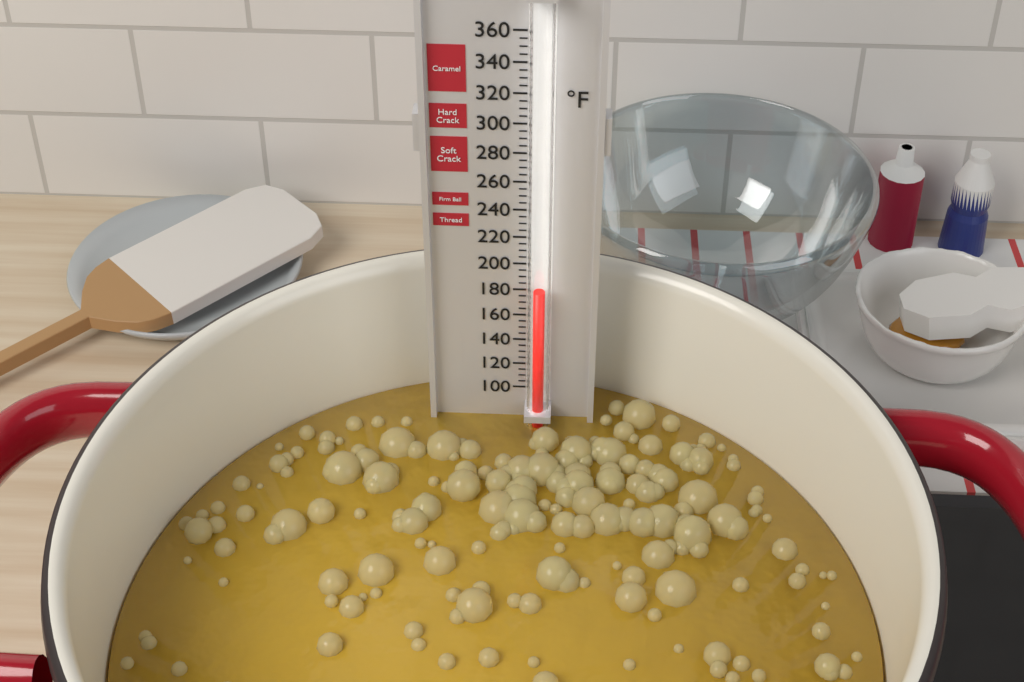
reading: 185 °F
